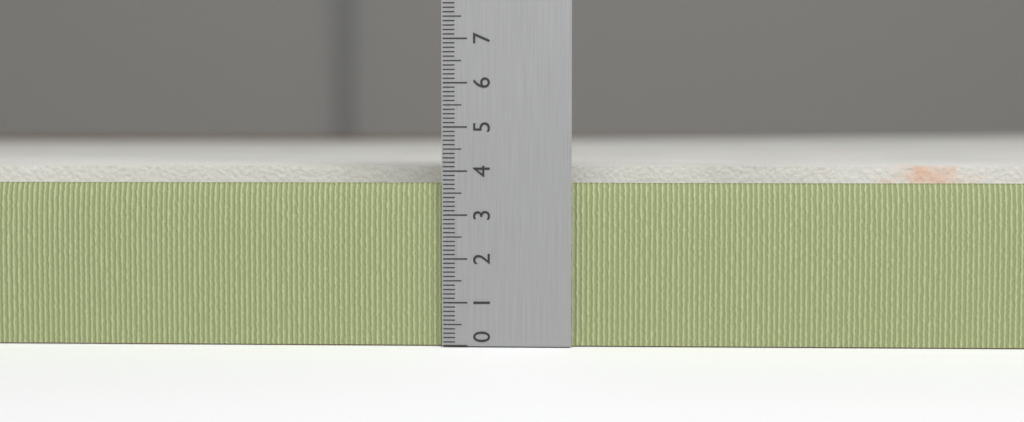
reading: 4.0 (no unit)
